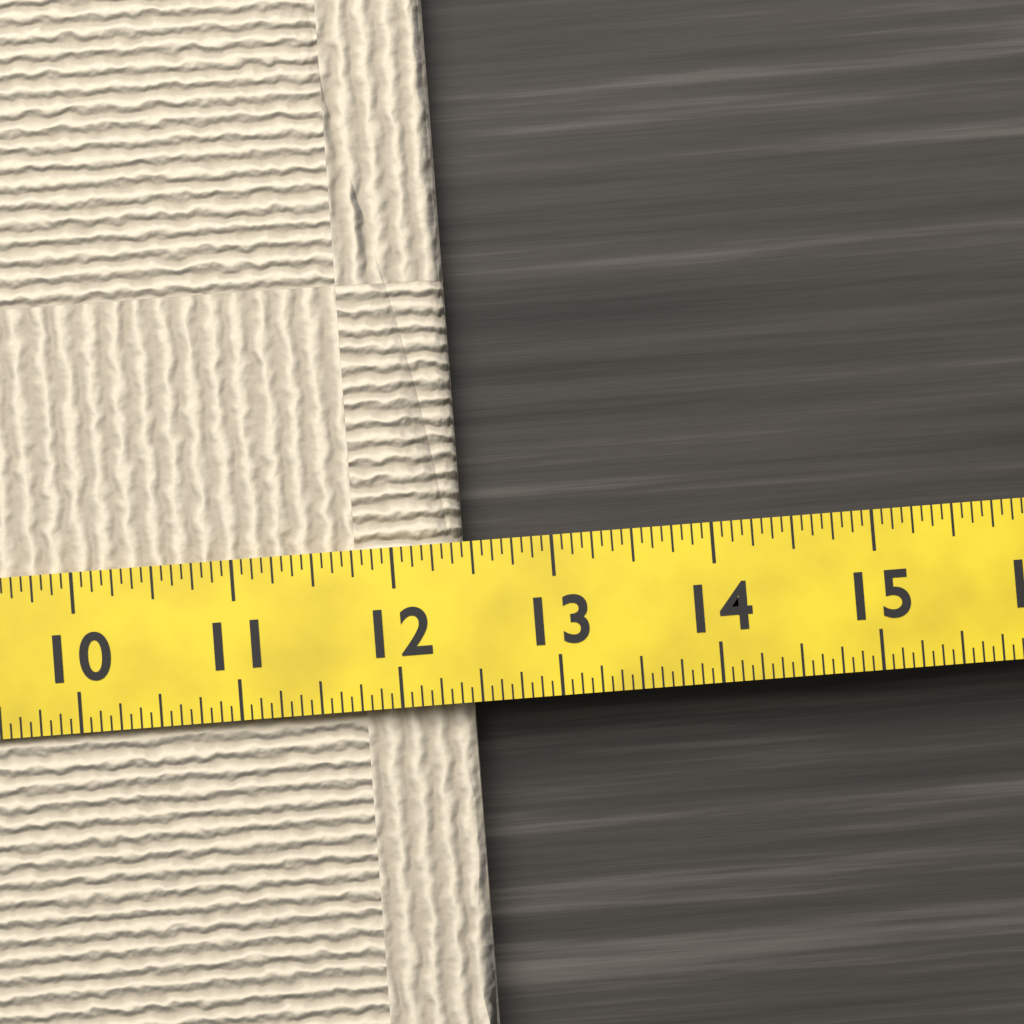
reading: 12.4375 (no unit)
